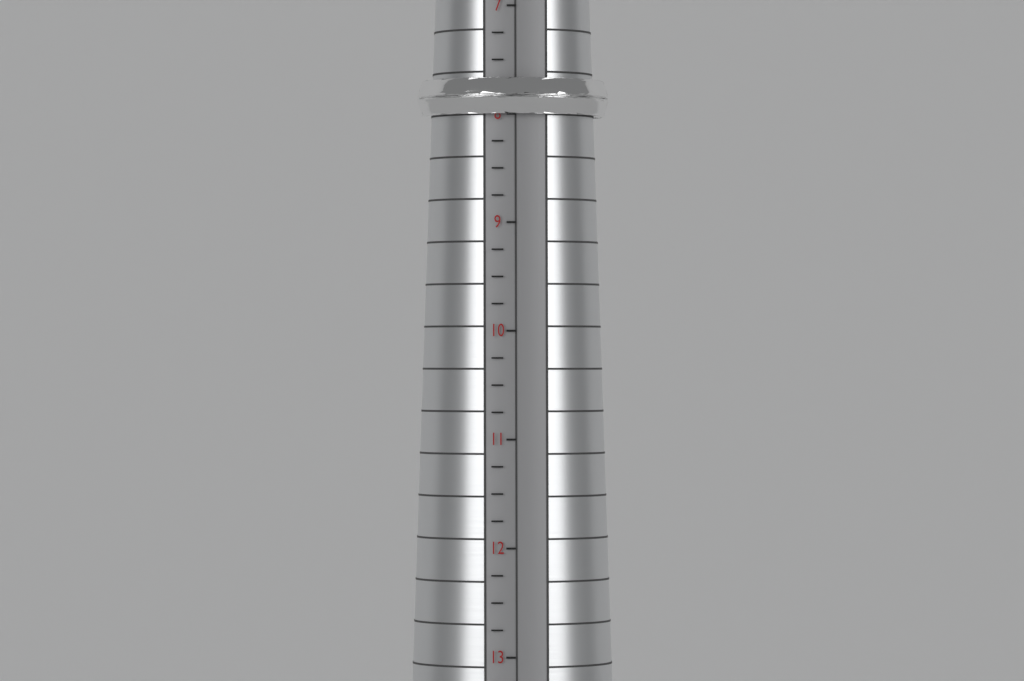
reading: 8.00 (no unit)
